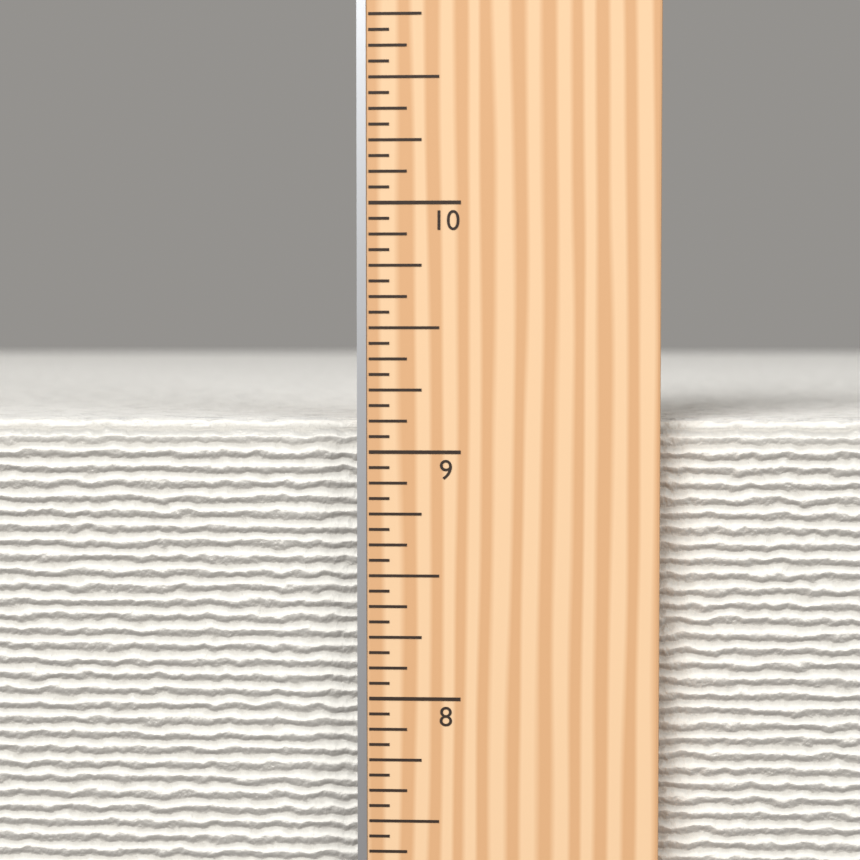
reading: 9.1250 in
